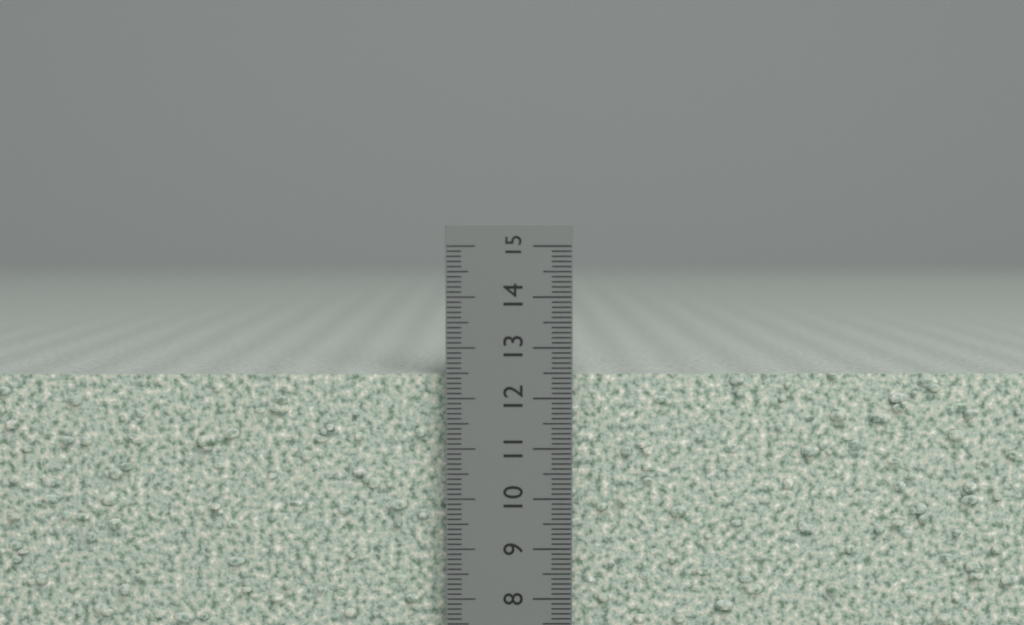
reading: 12.5 cm
